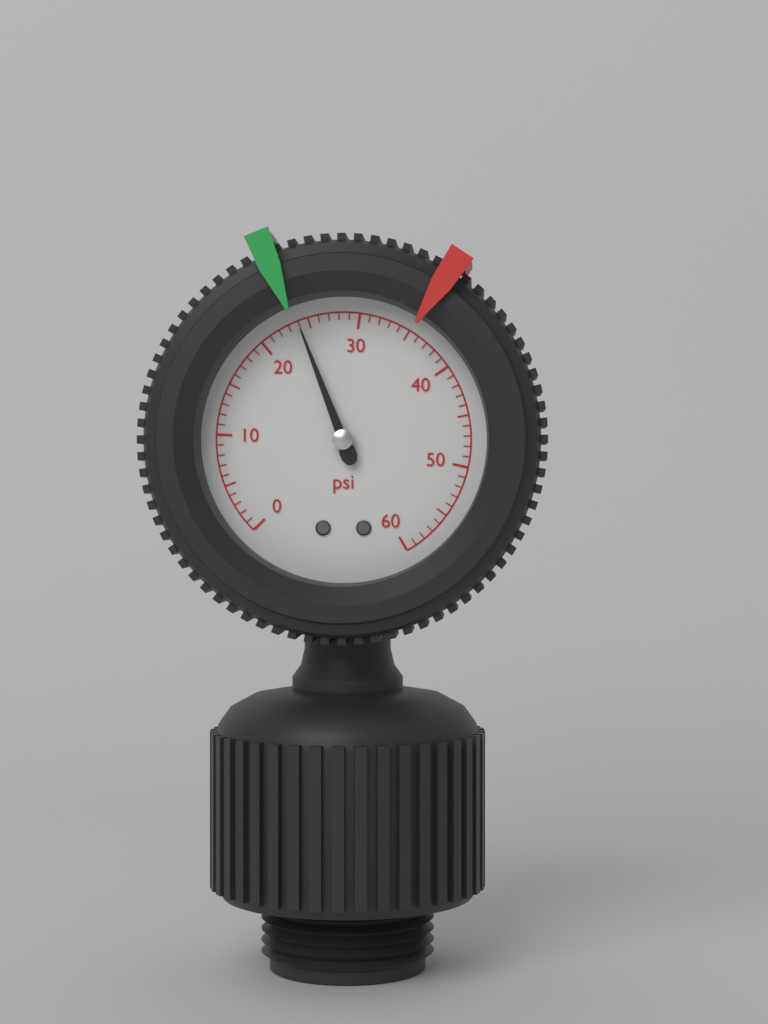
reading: 24 psi
